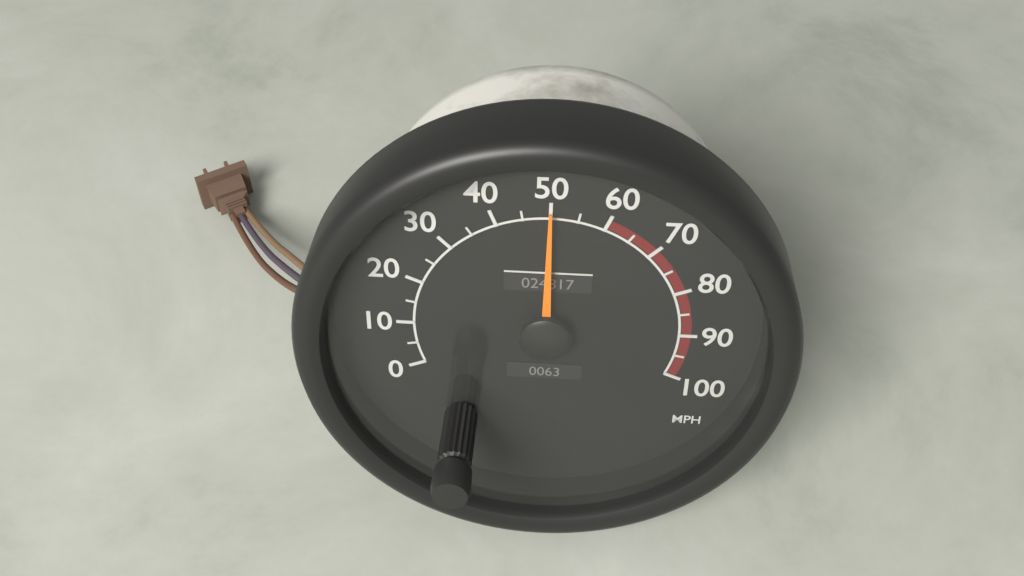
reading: 50 MPH
